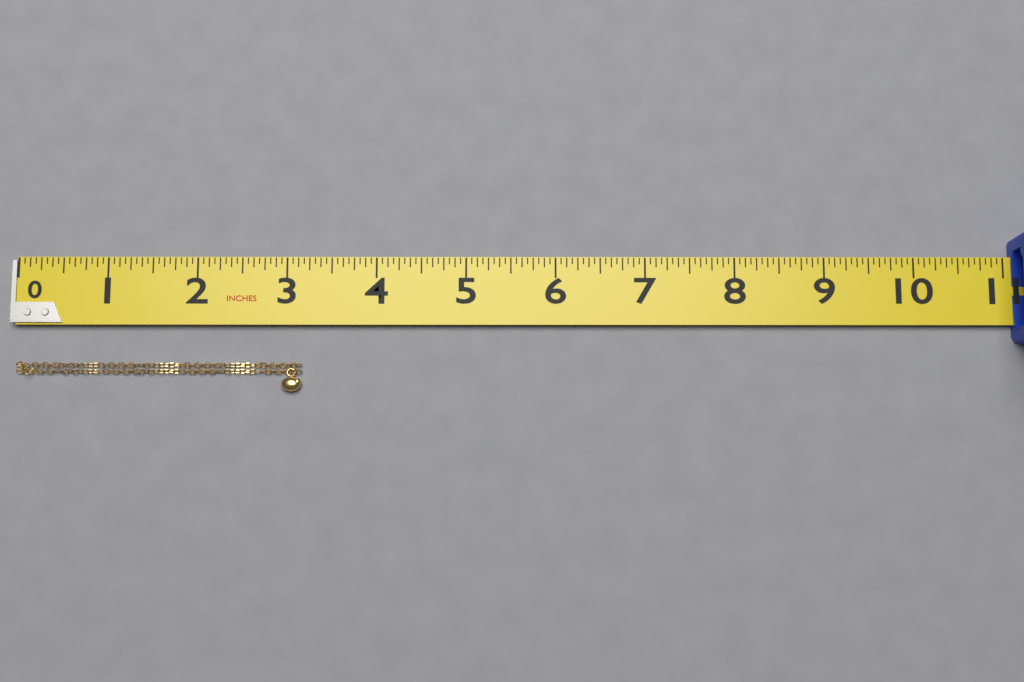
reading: 3.1875 in
